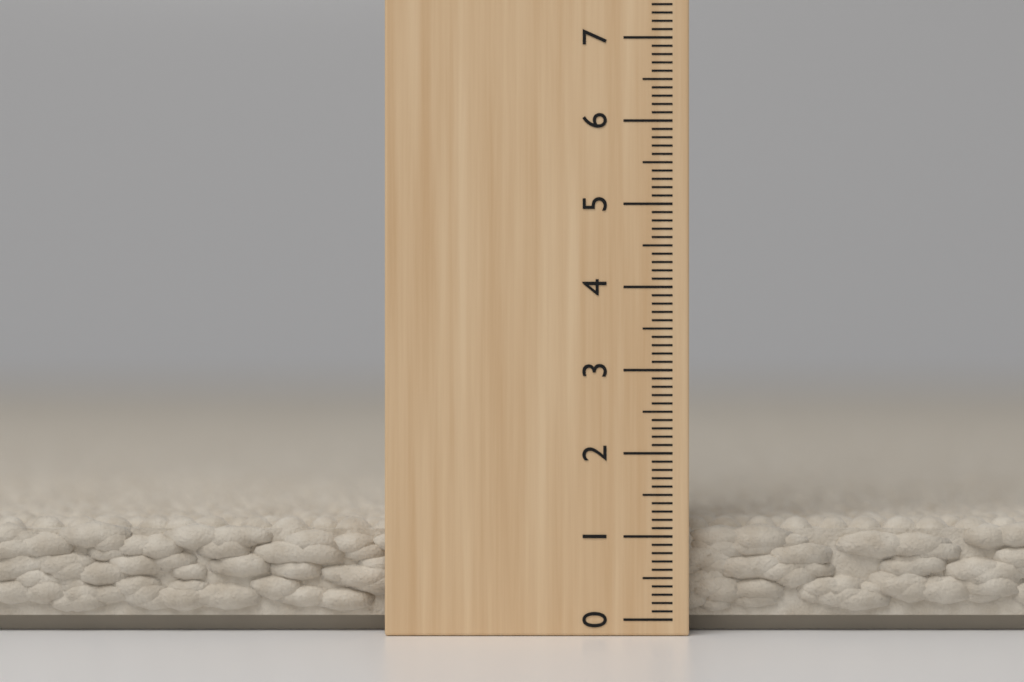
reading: 1.2 cm
